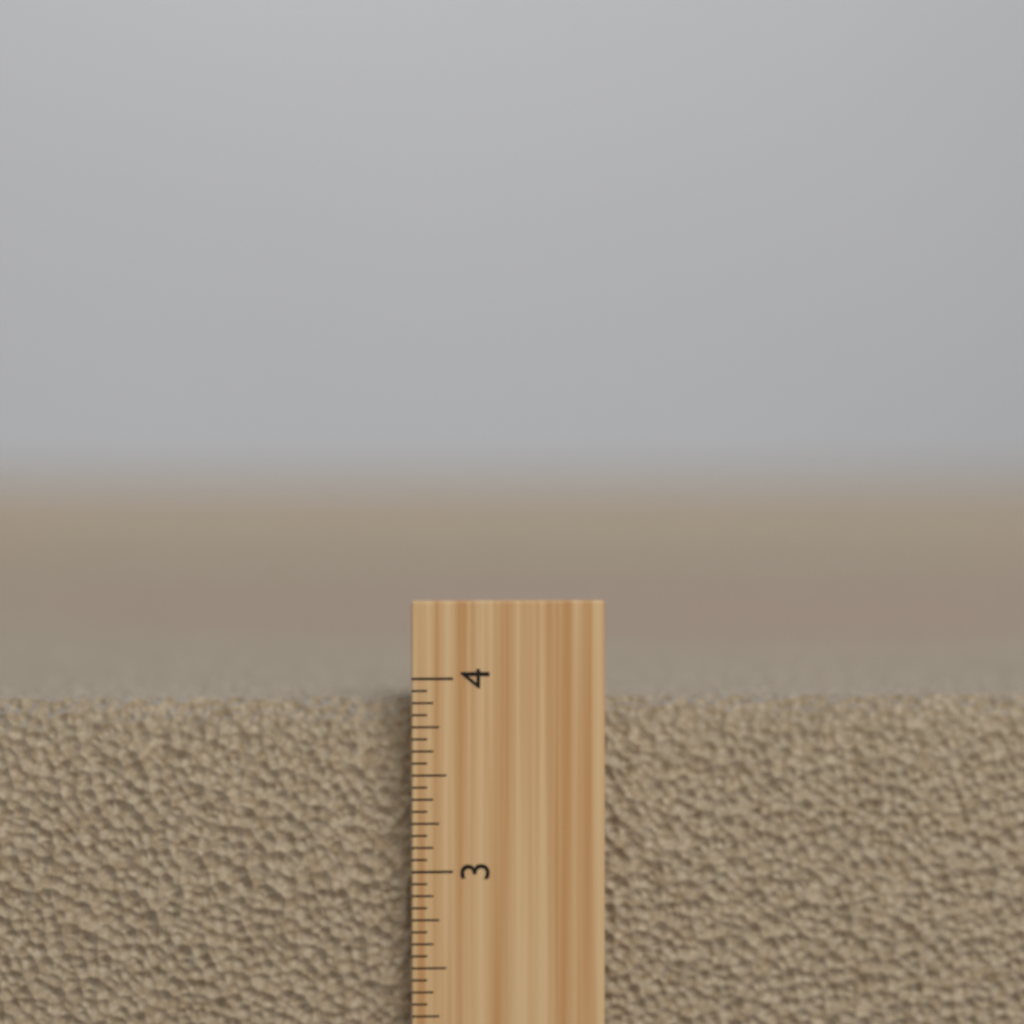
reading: 3.8750 inch
